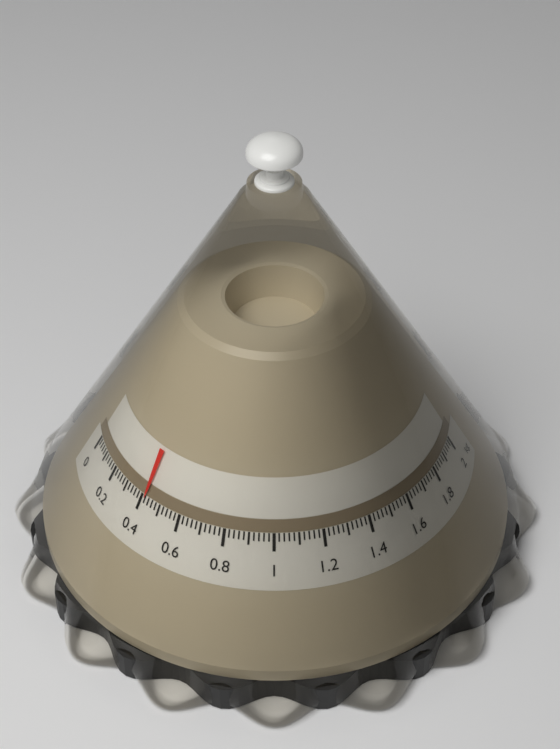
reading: 0.42 kg
